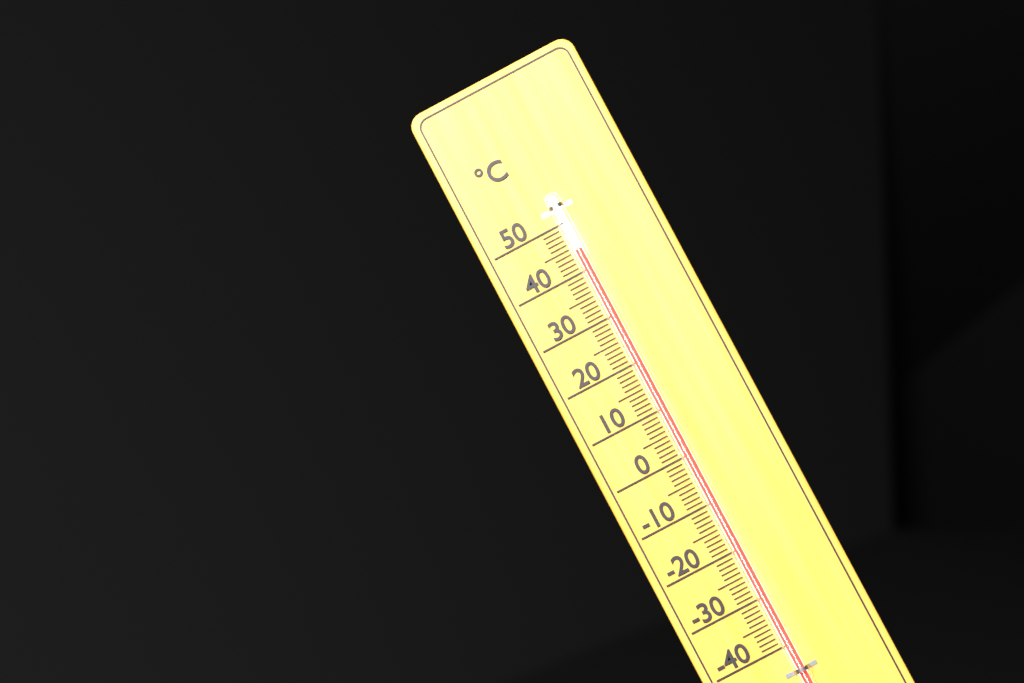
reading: 44 °C
